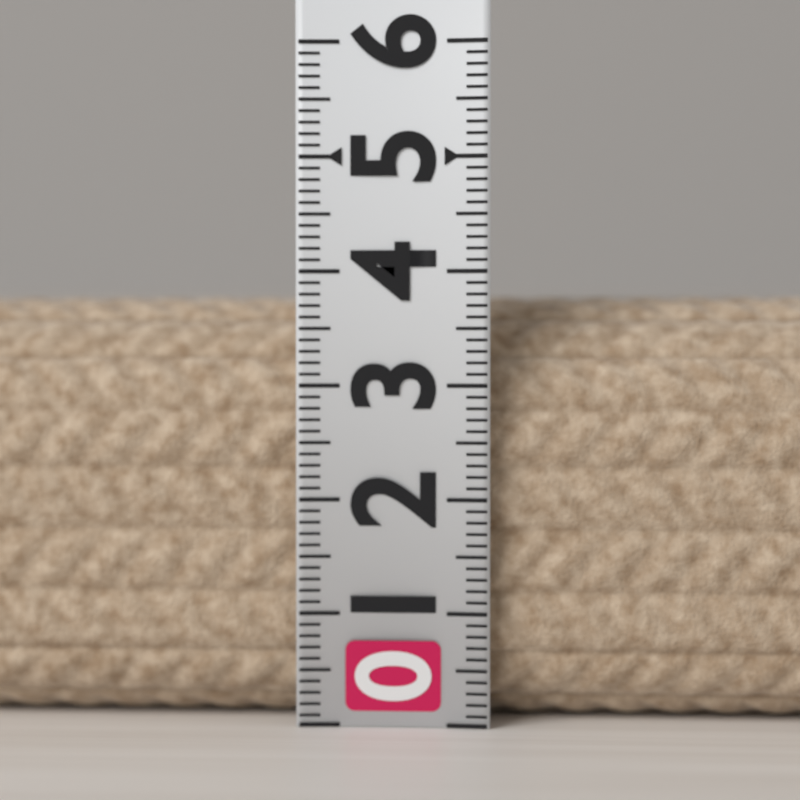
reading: 3.8 (no unit)
